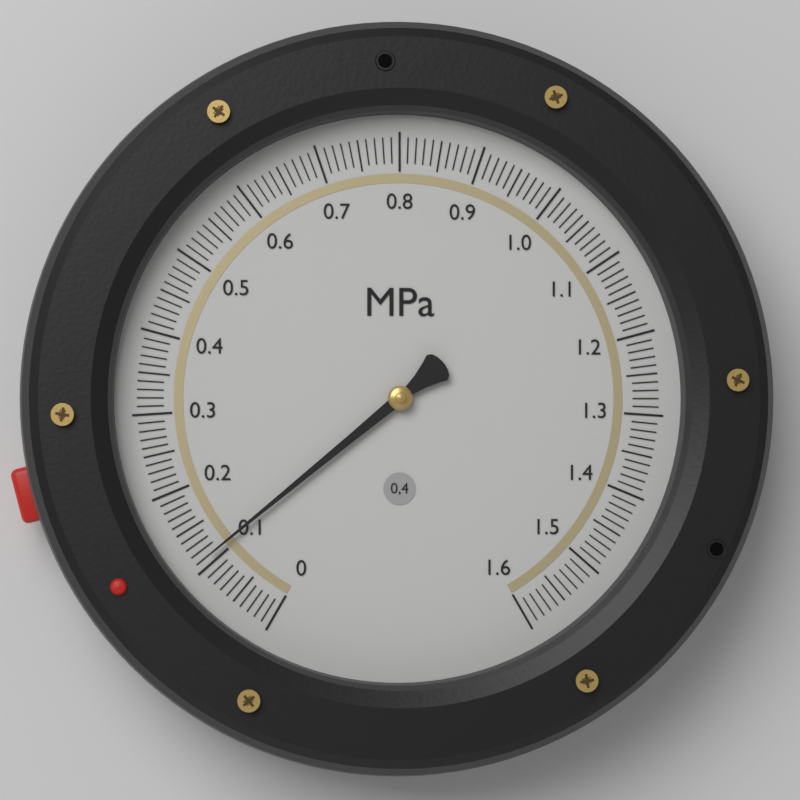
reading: 0.11 MPa
